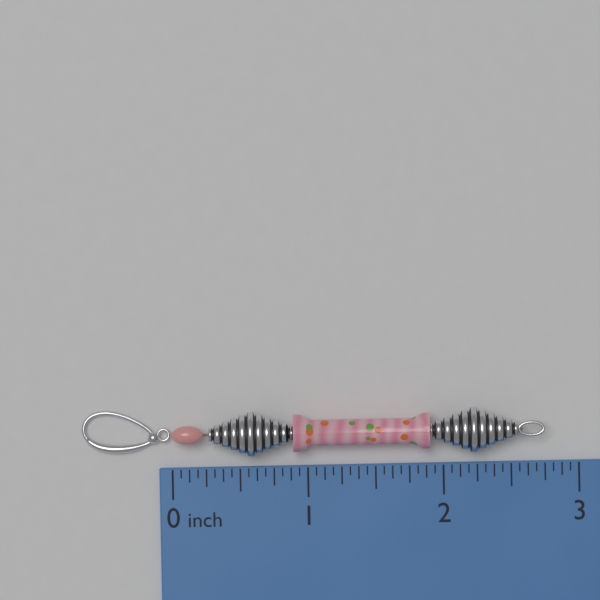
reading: 2.7500 inch
